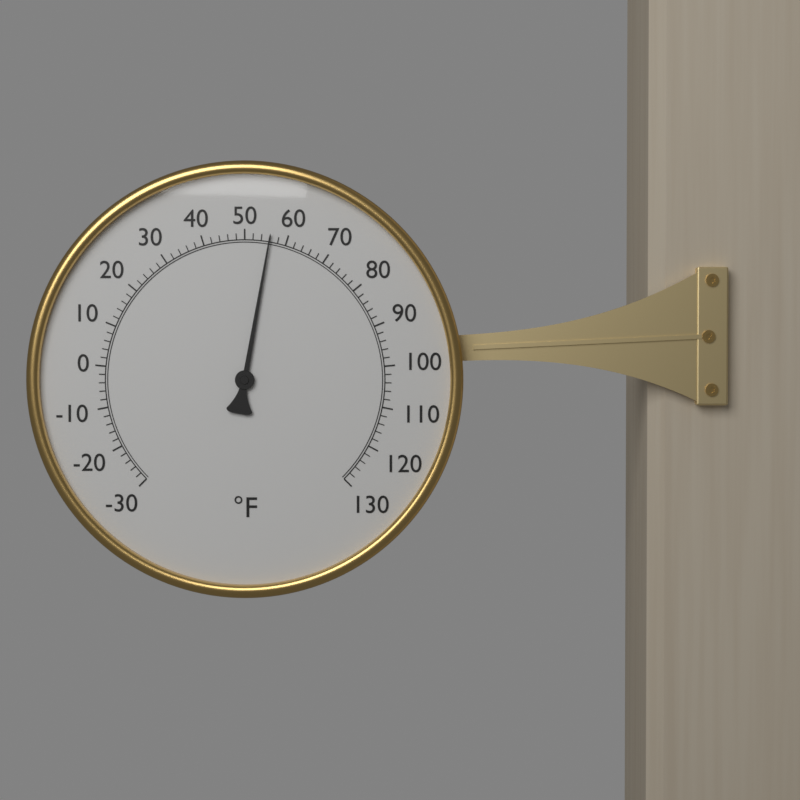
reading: 56 °F
